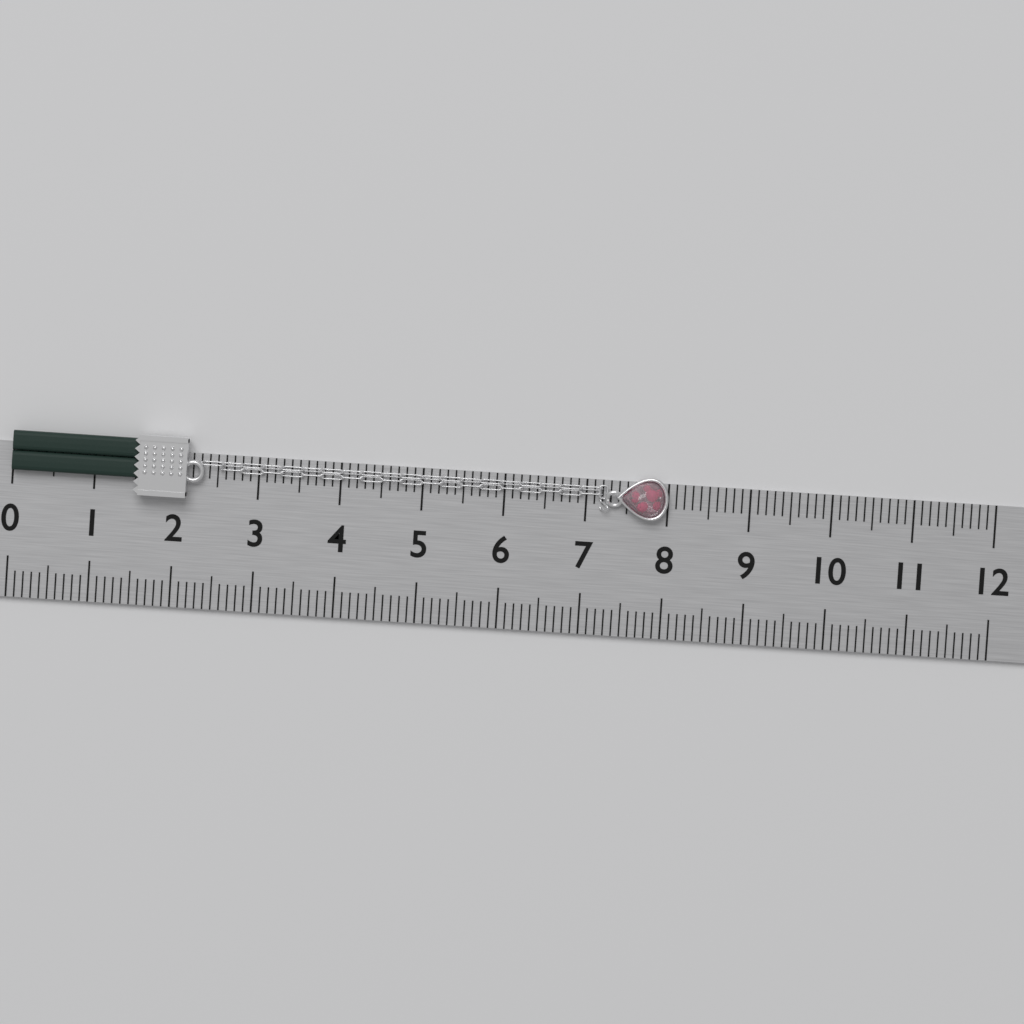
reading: 8.0 (no unit)
